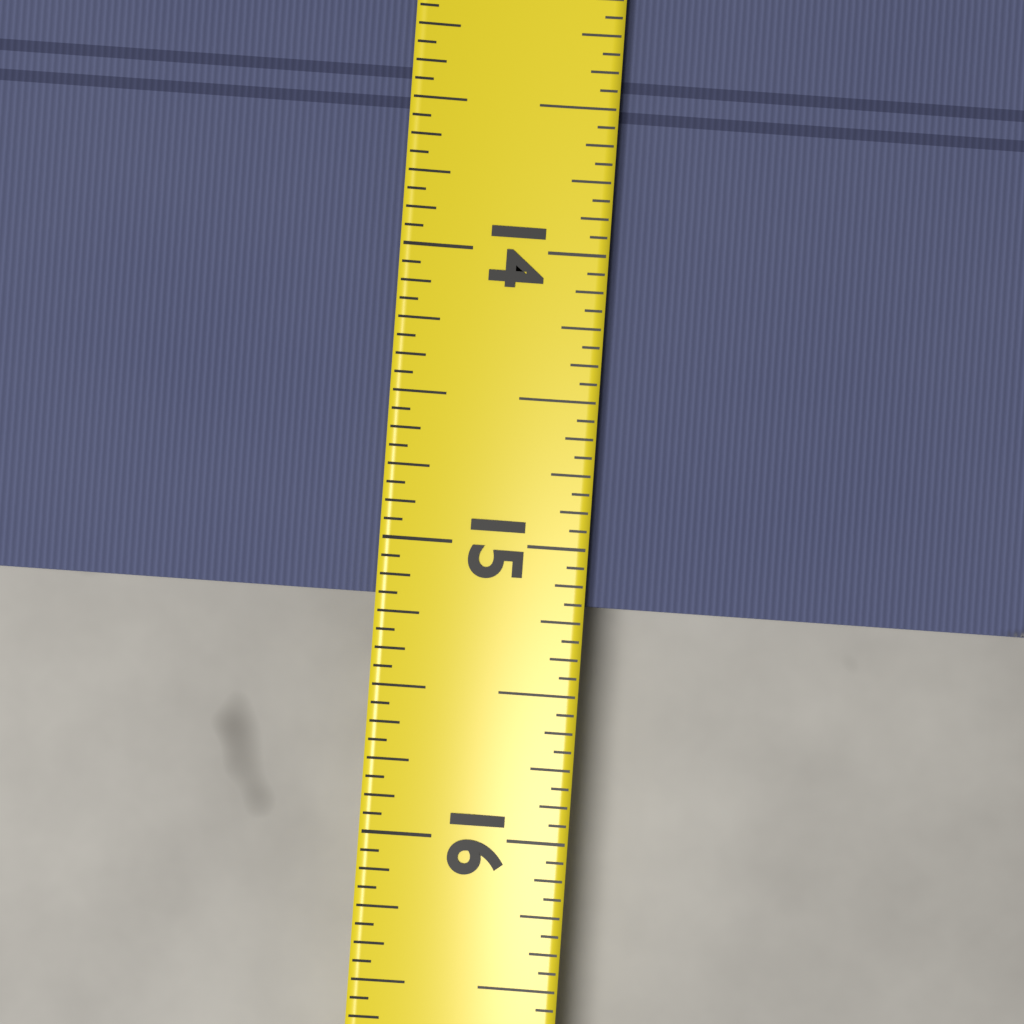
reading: 15.1875 (no unit)
